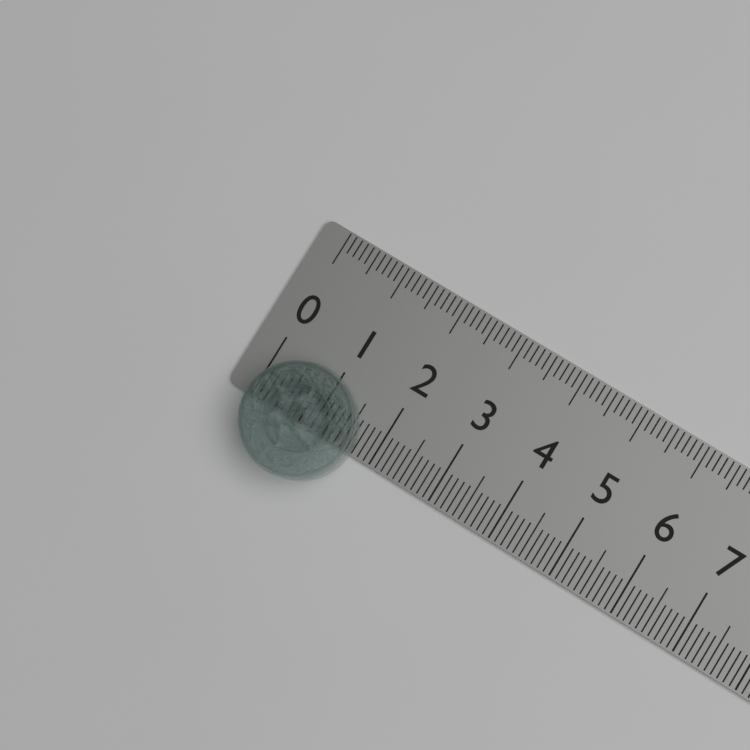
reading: 1.7 (no unit)
